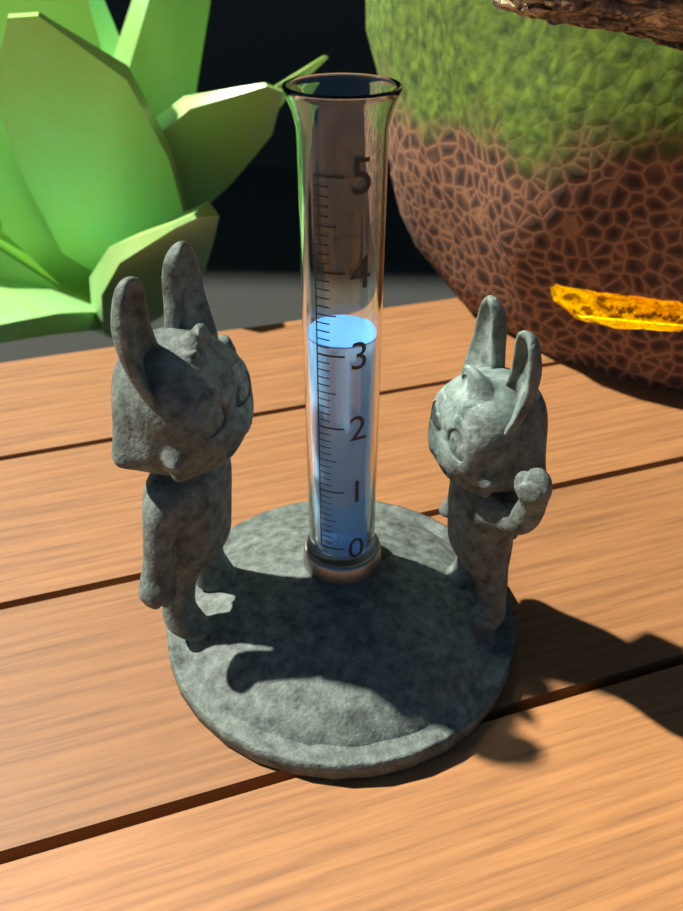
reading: 3.1 (no unit)
